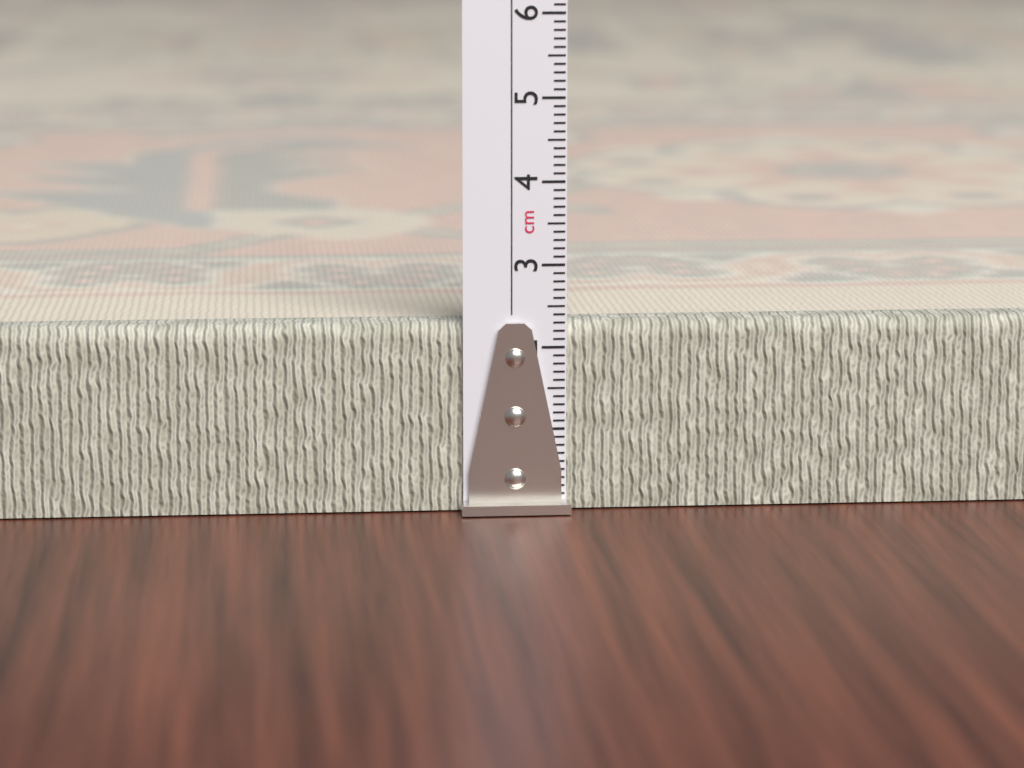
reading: 2.3 cm
